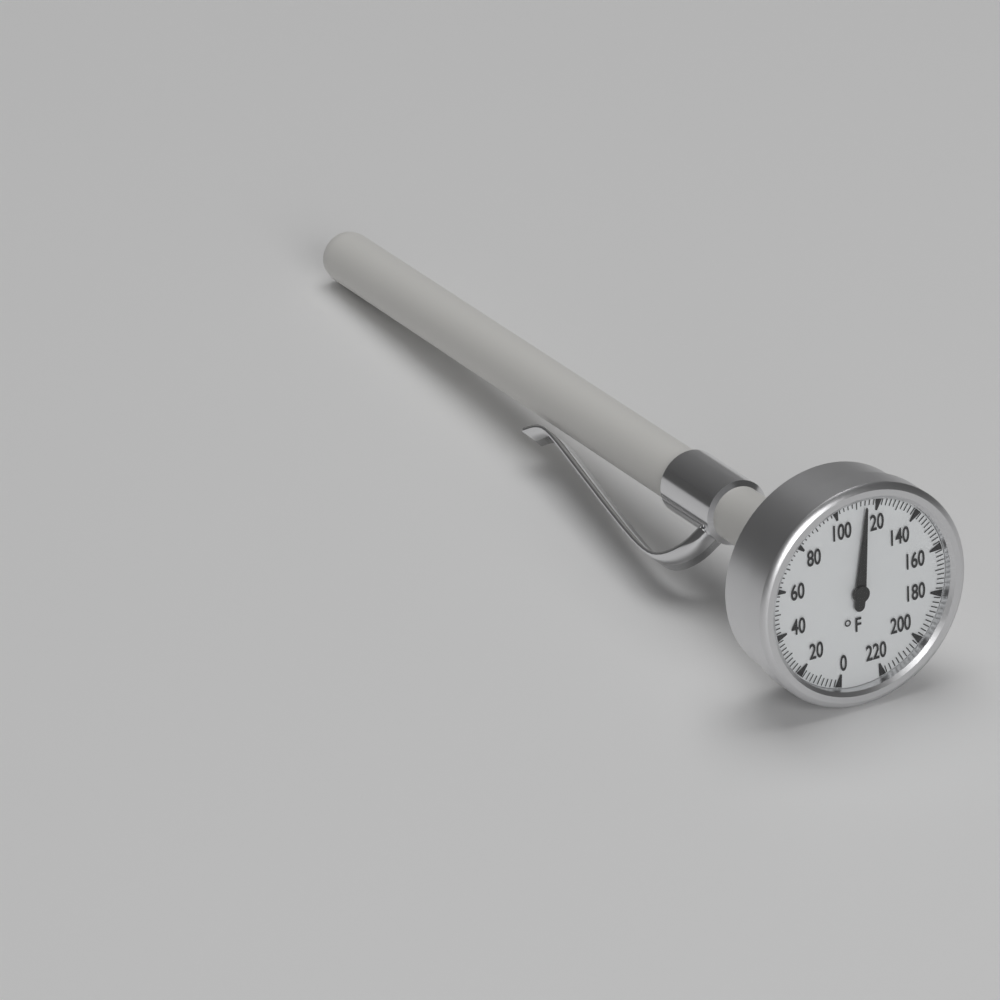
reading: 114 °F
